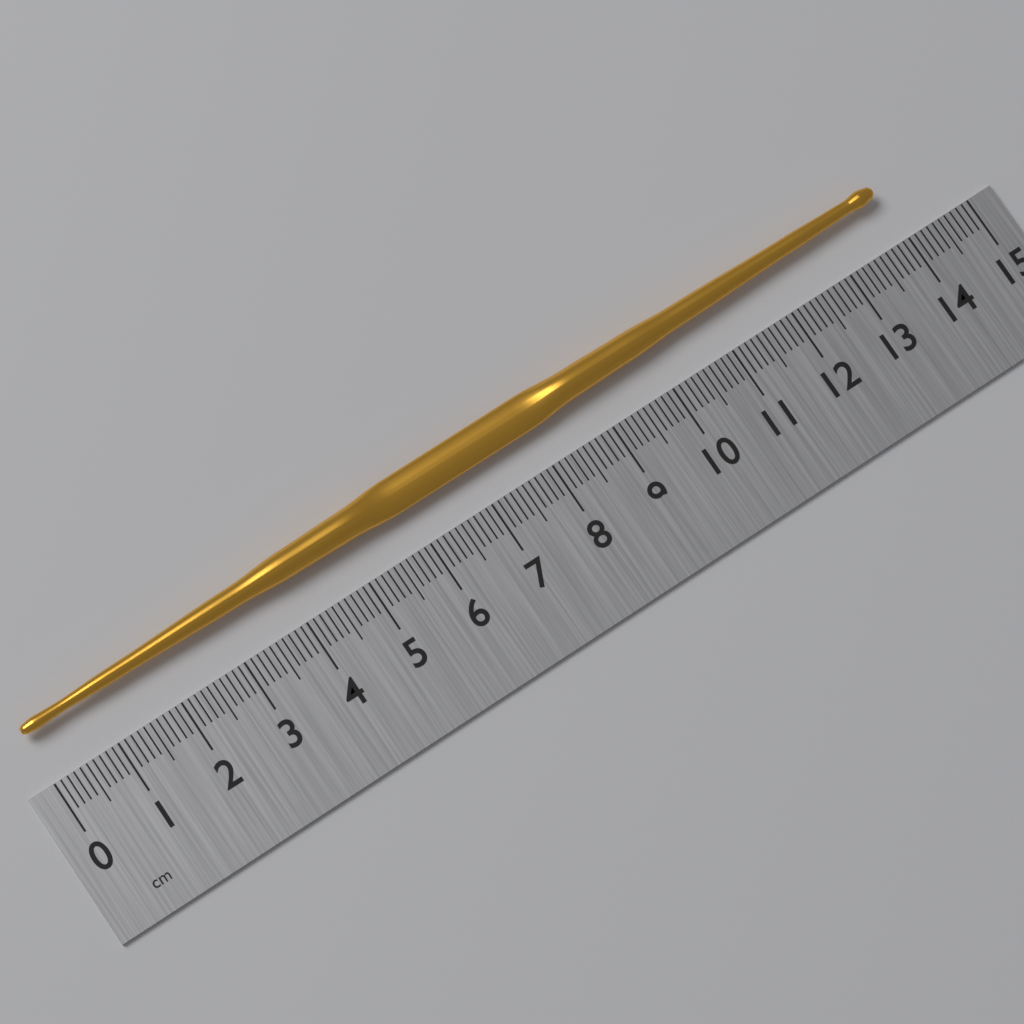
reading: 13.9 cm
